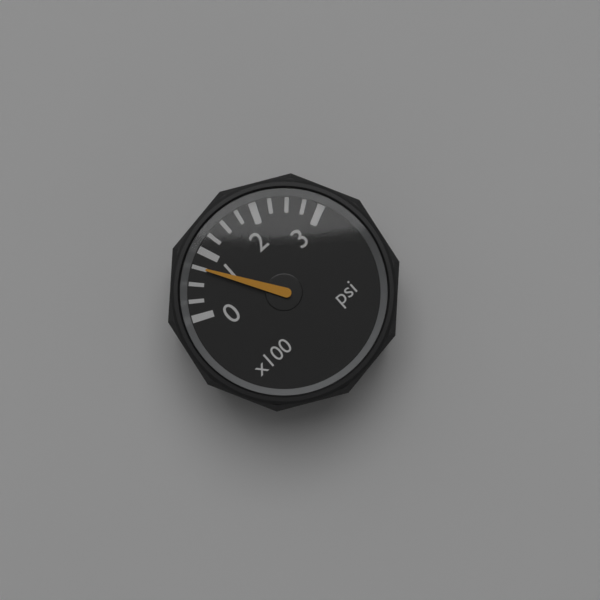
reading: 75 psi
